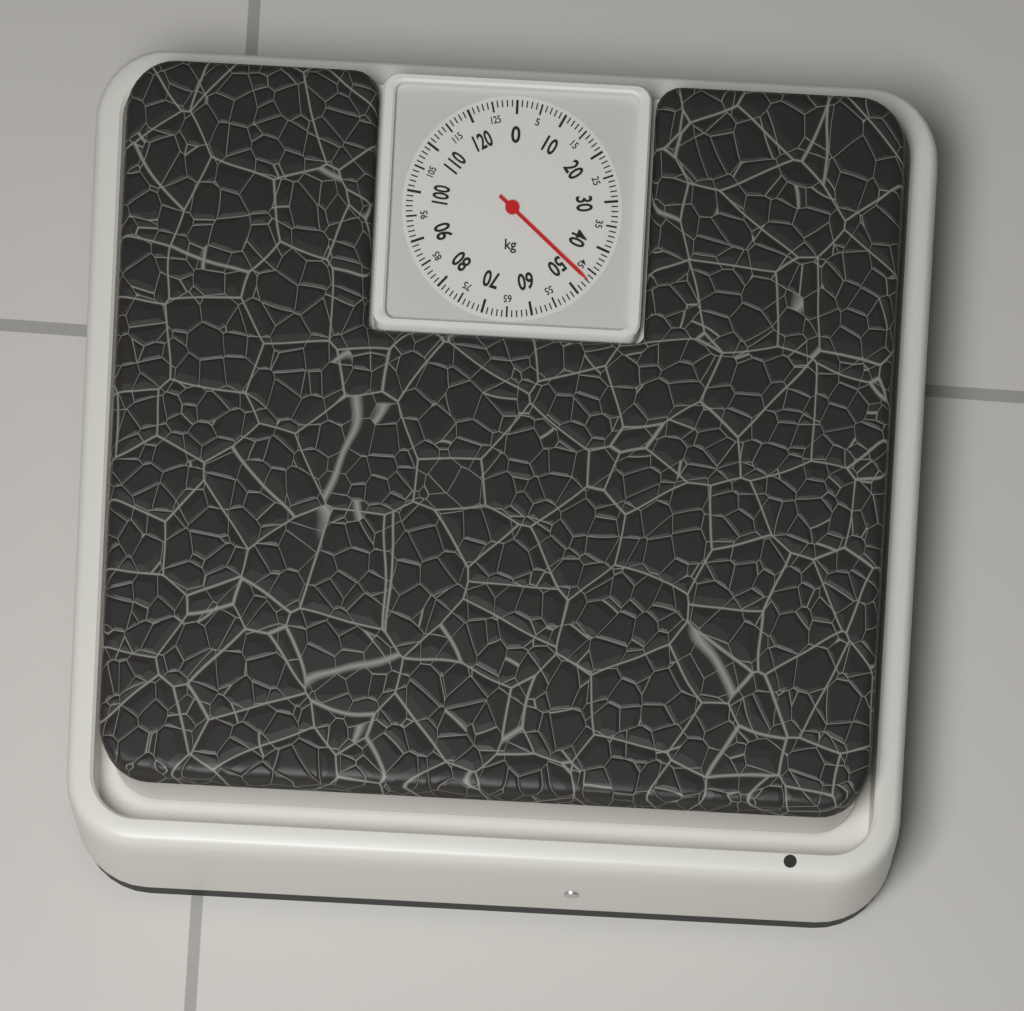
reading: 47 kg
